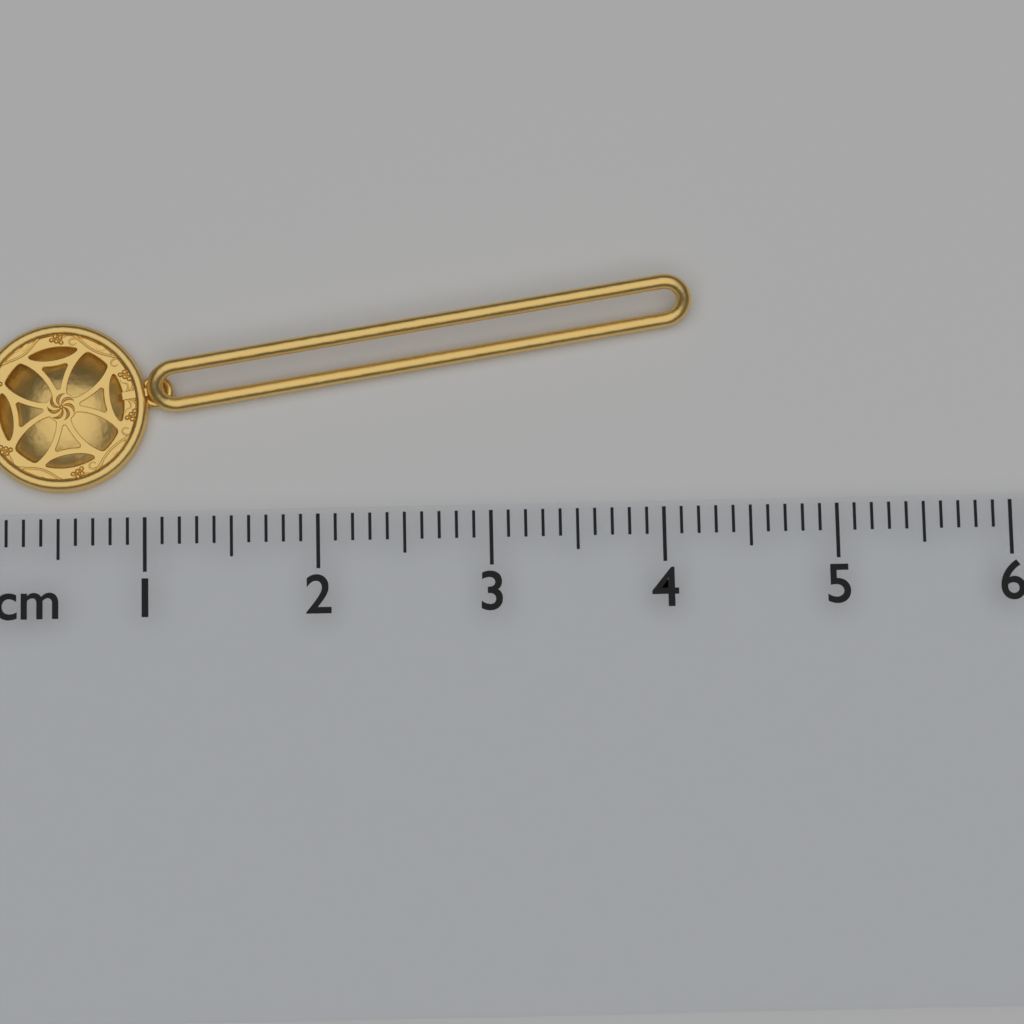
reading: 4.2 cm
